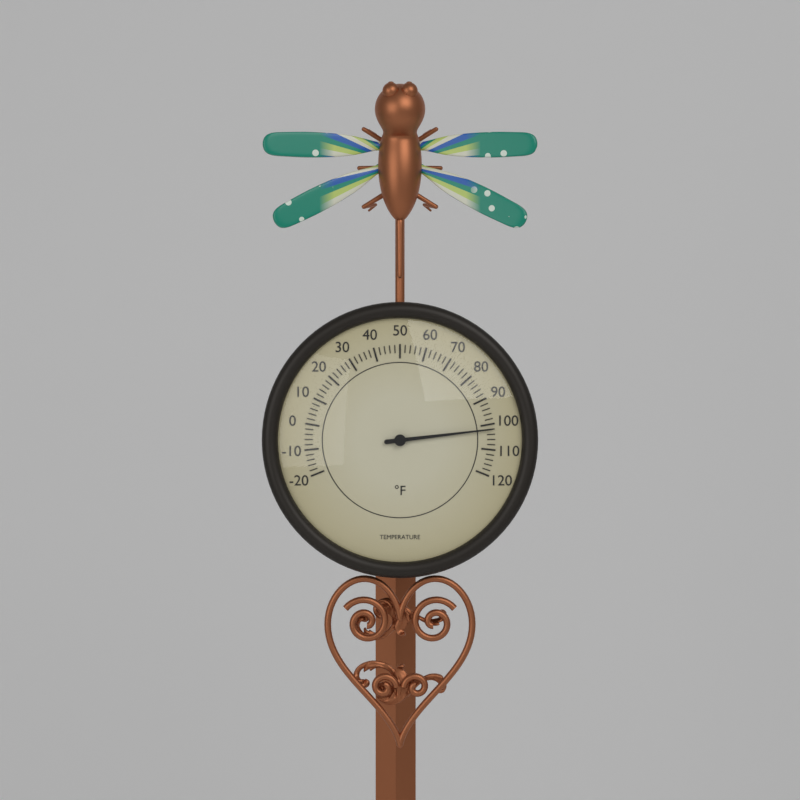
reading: 102 °F
